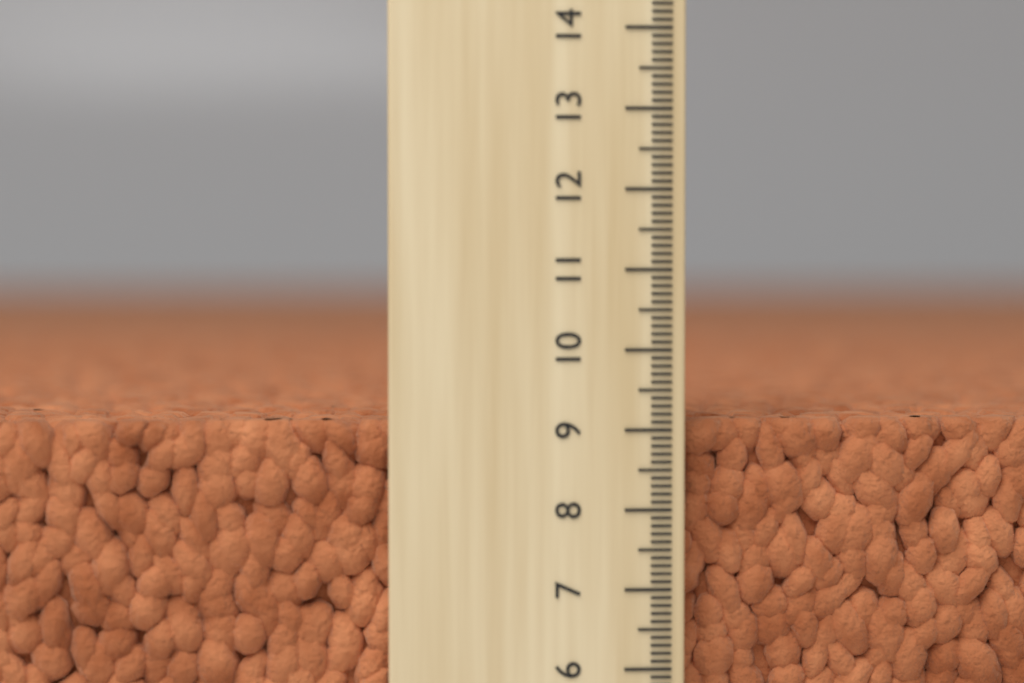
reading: 9.1 (no unit)
